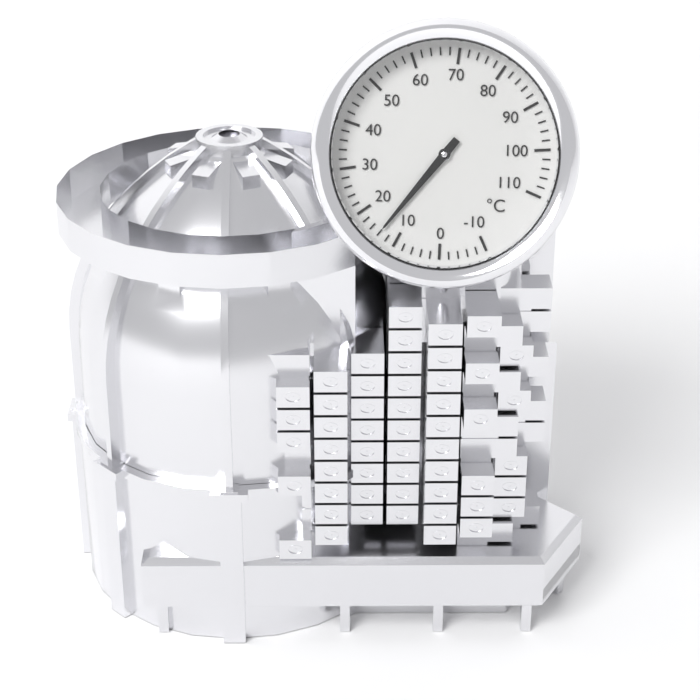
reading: 14 °C
